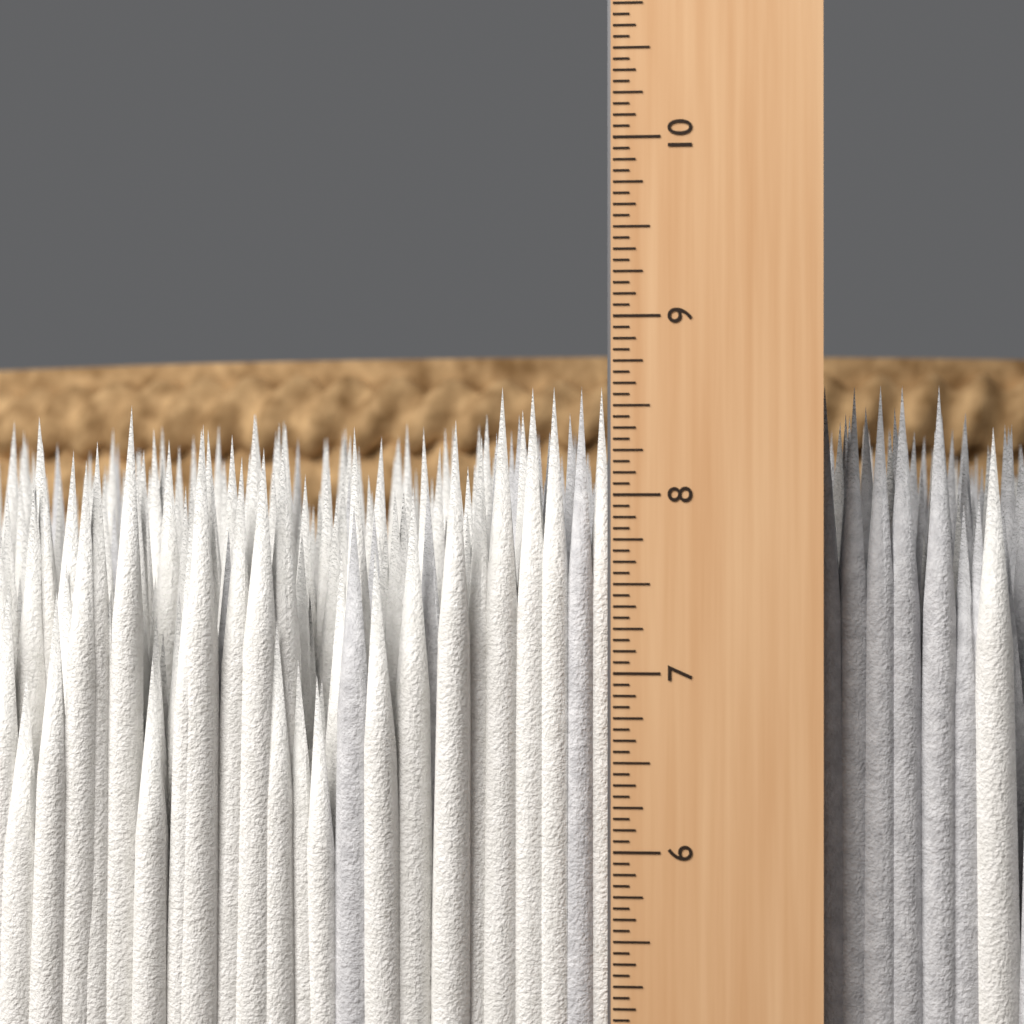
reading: 8.6250 in
